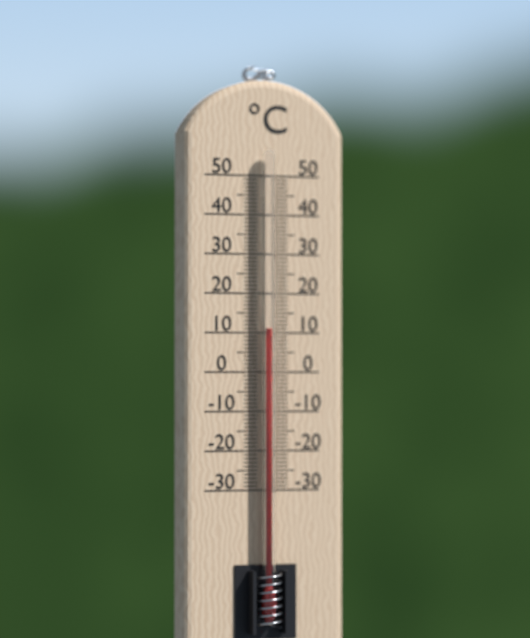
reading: 11 °C
